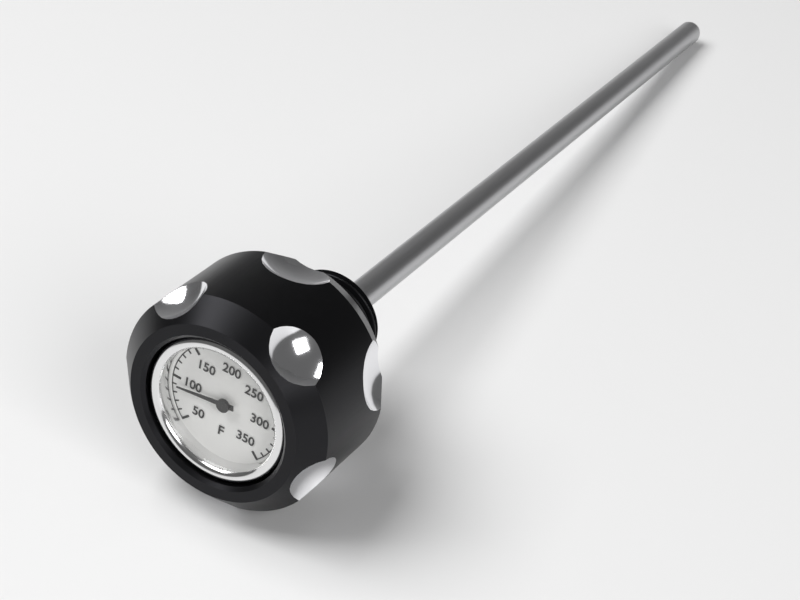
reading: 90 °F
